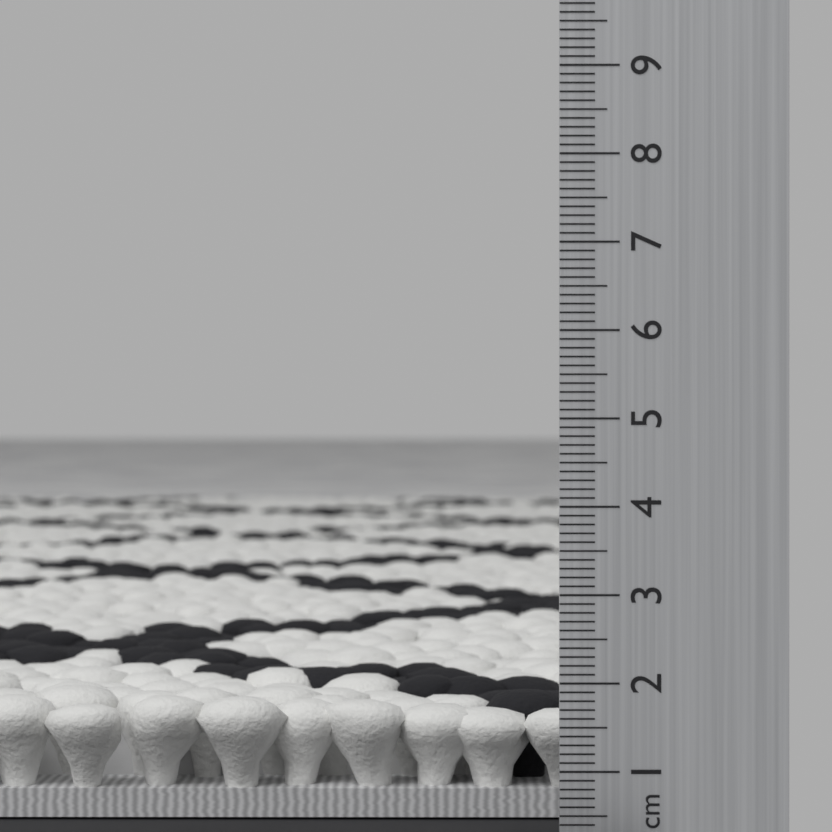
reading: 1.5 cm
